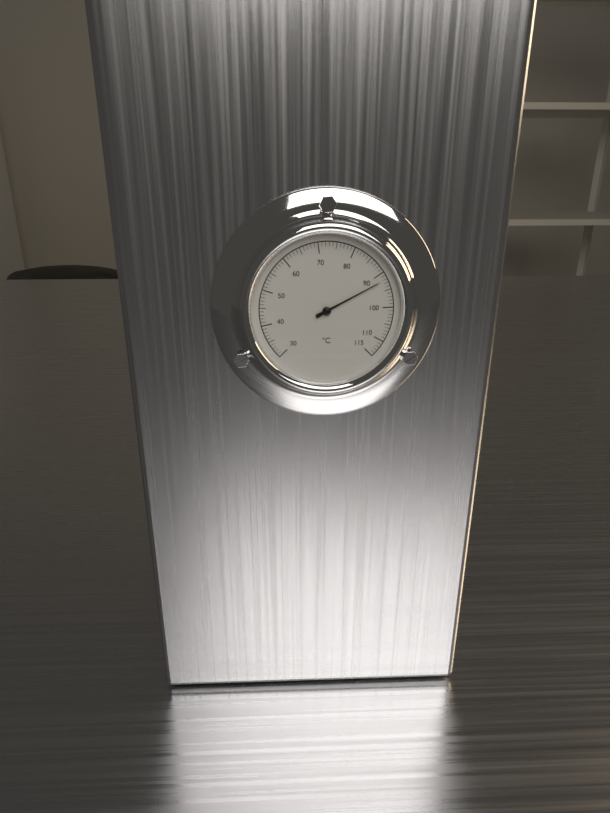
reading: 92 °C
